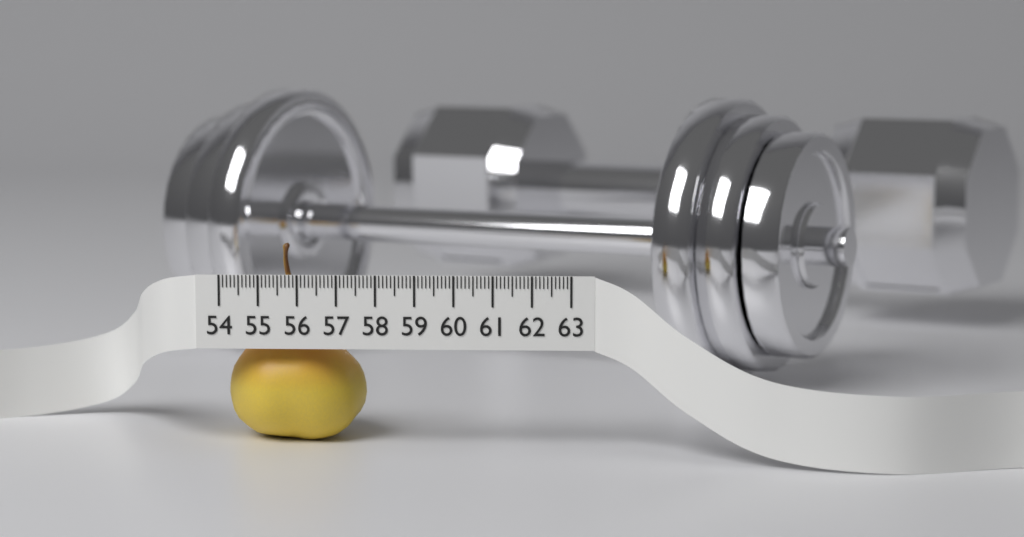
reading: 57.6 (no unit)
